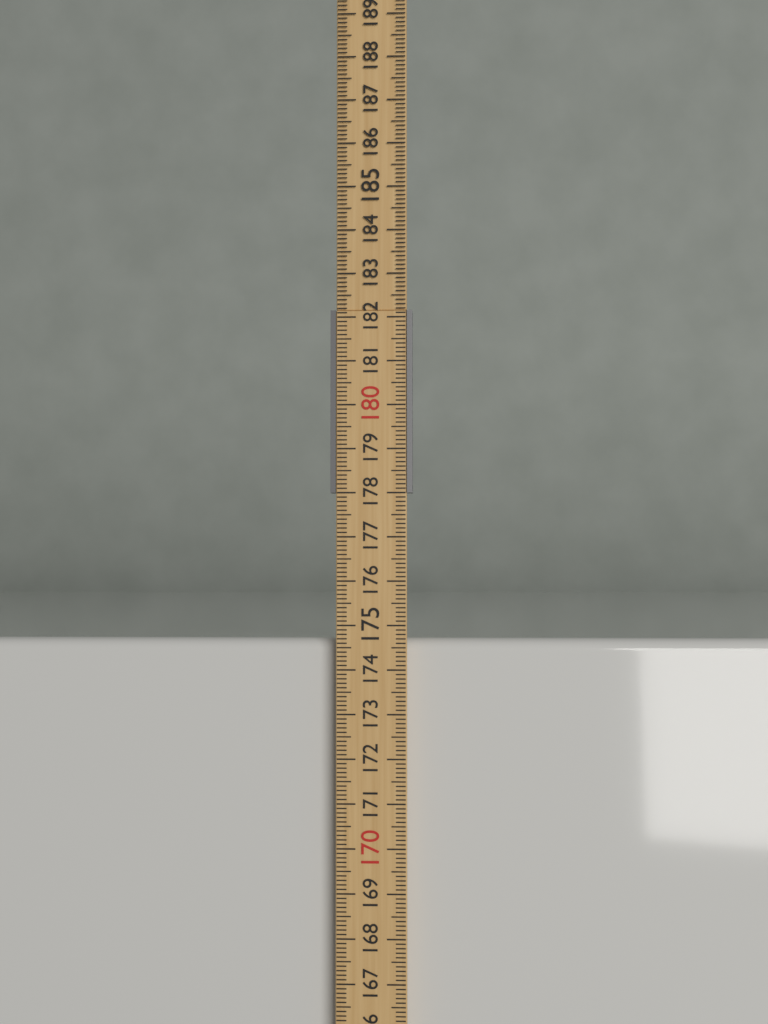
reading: 174.7 cm
